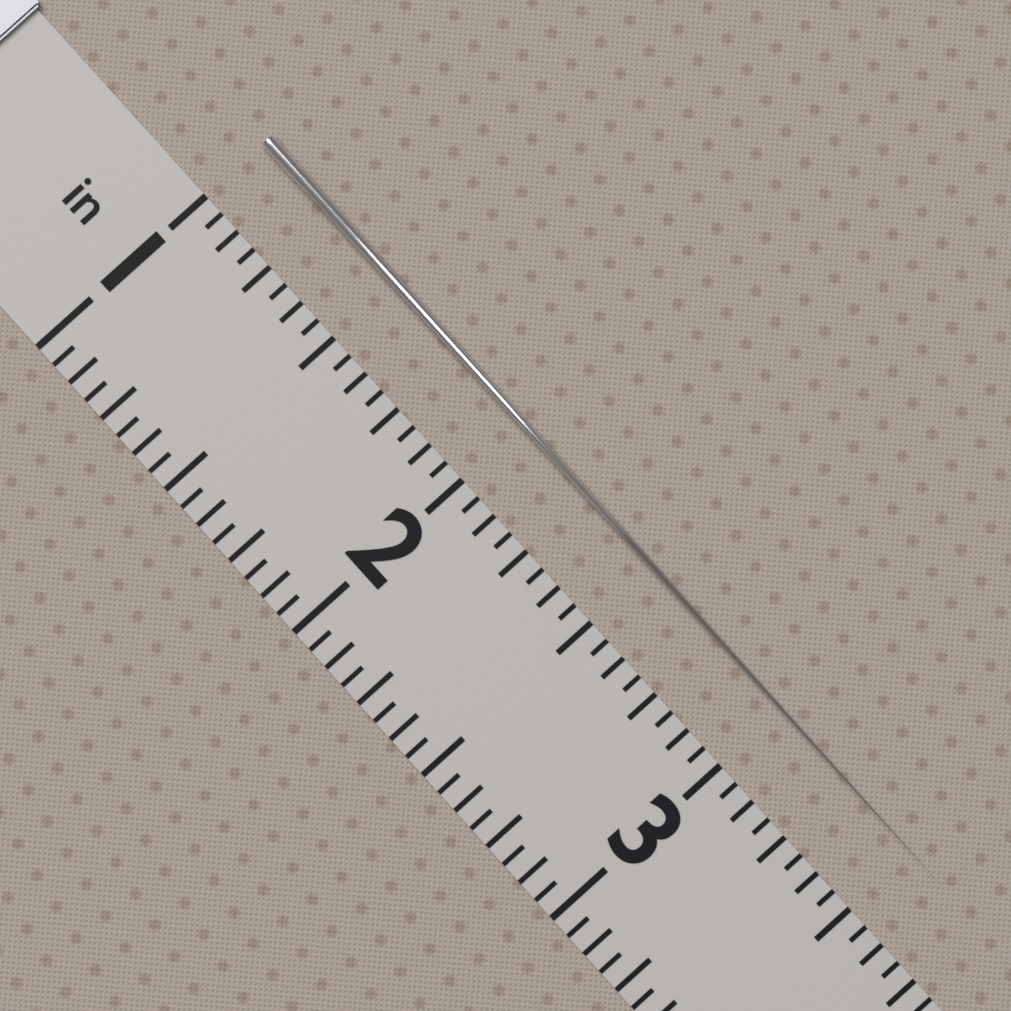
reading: 3.6250 in
